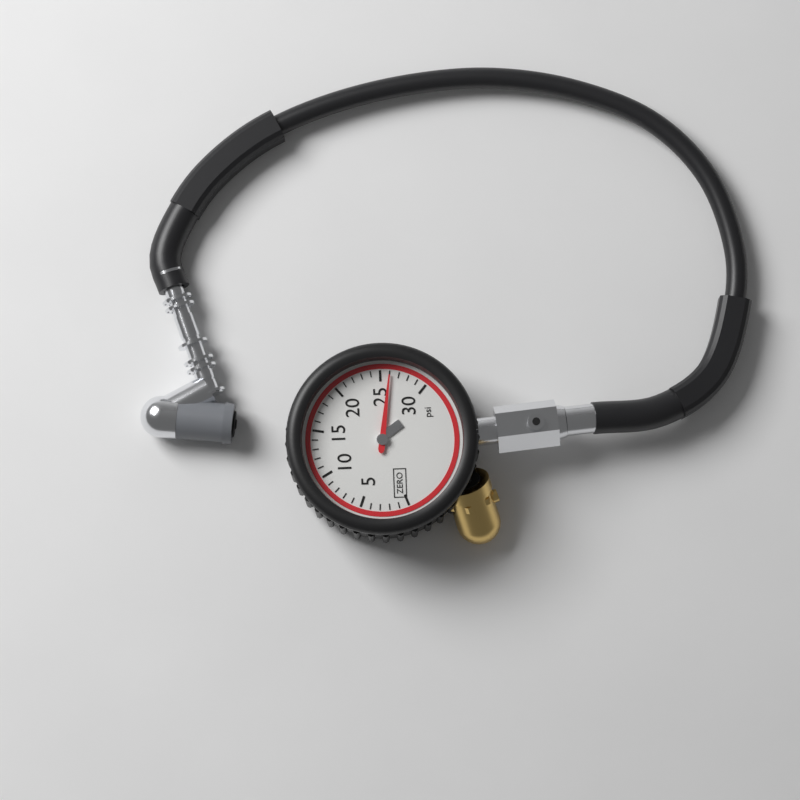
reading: 26 psi
